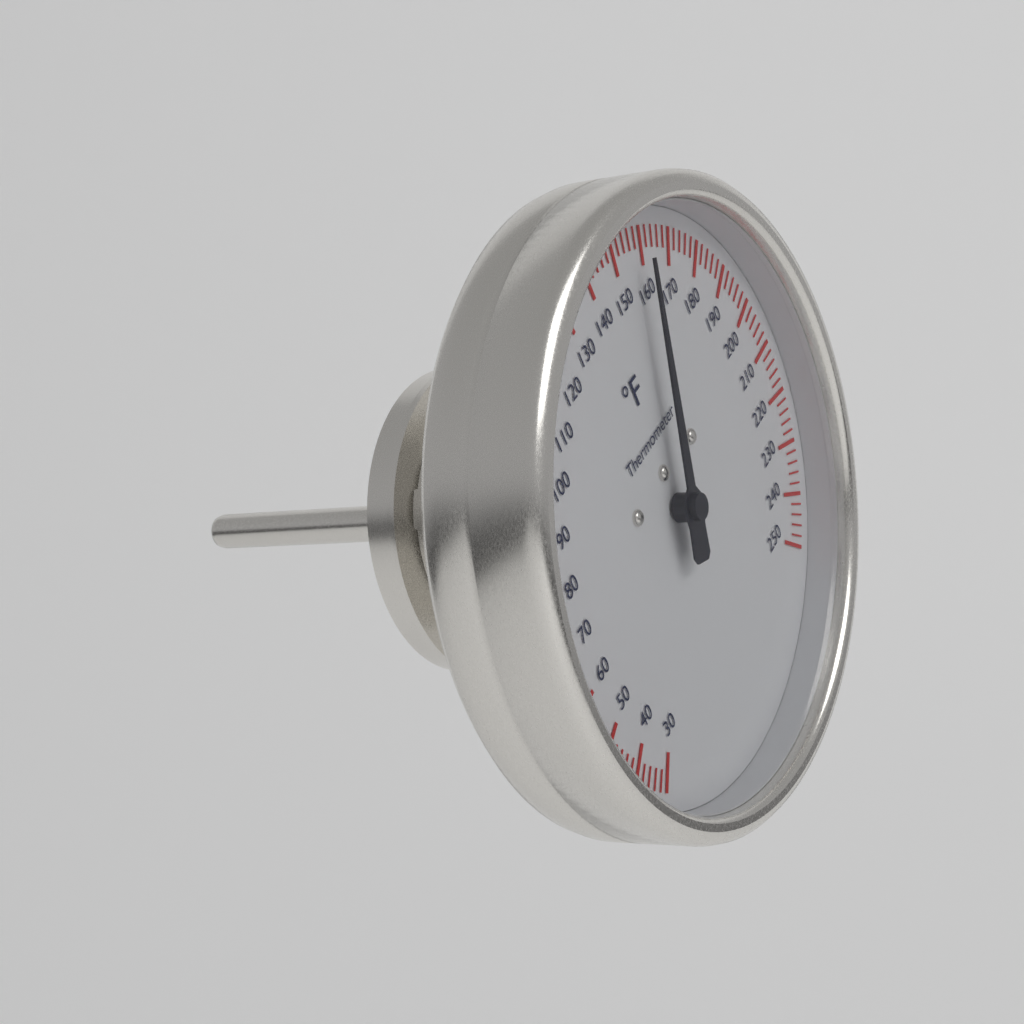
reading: 158 °F
